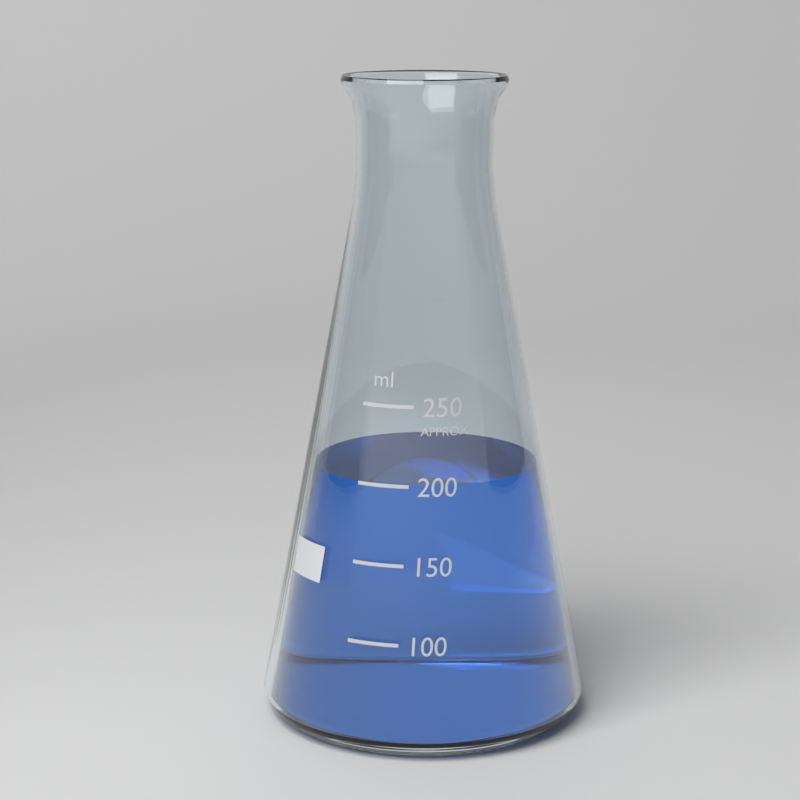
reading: 200 ml
